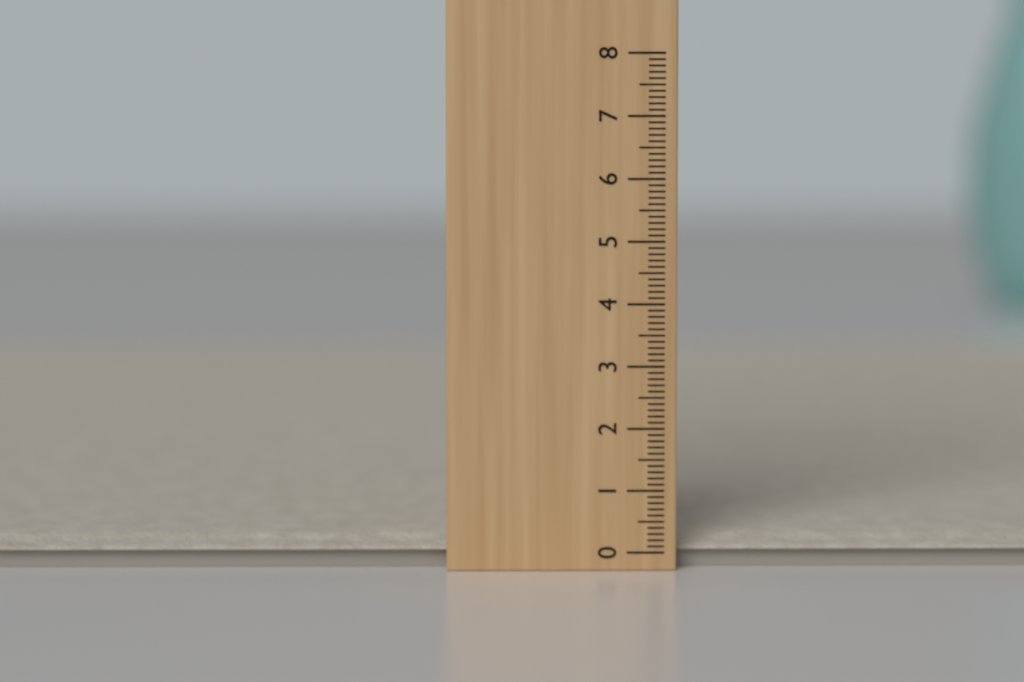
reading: 0.2 (no unit)
